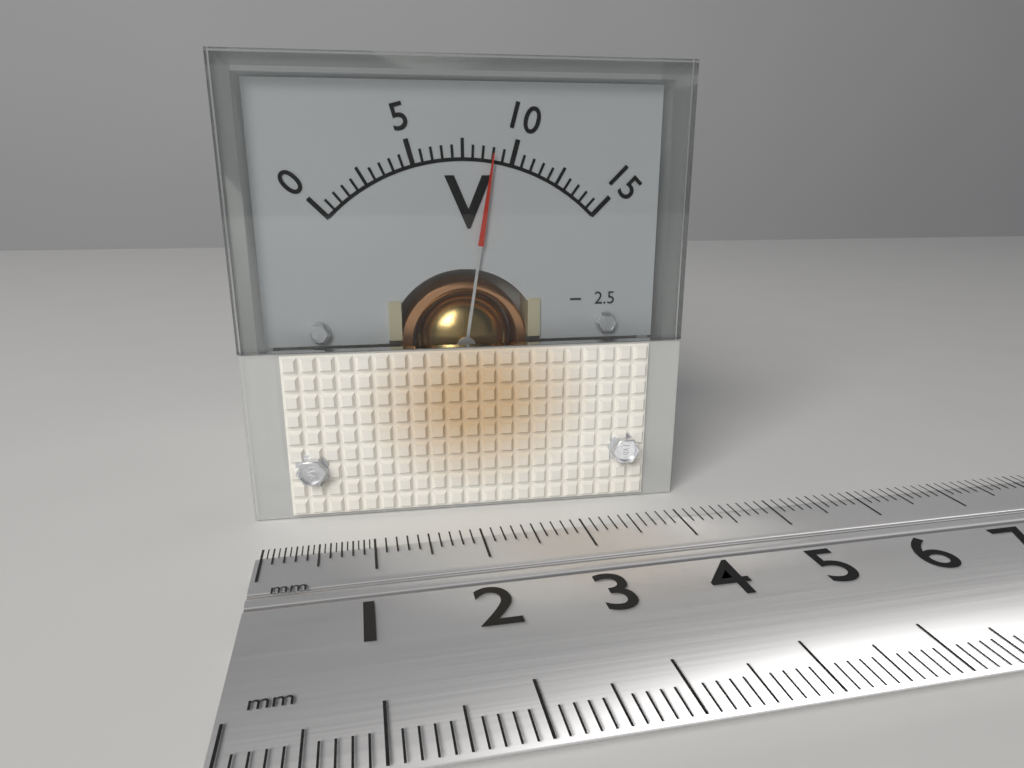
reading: 9.0 V
